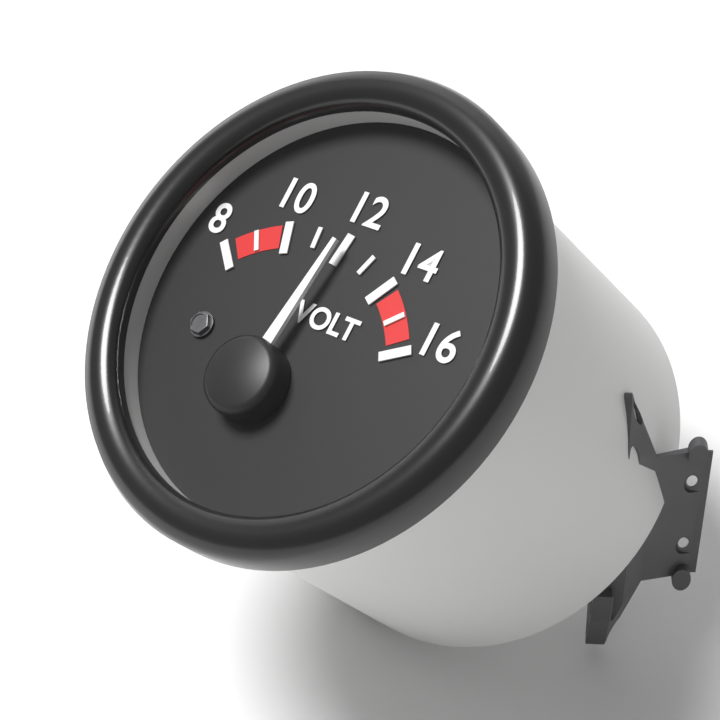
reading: 12 V
